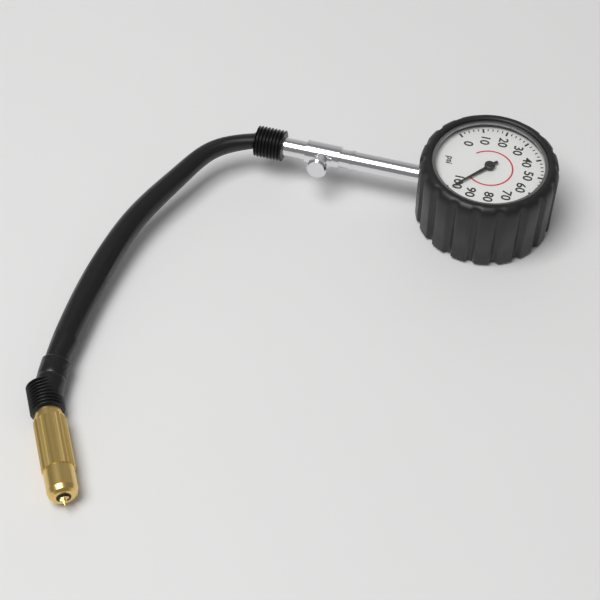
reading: 98 psi
